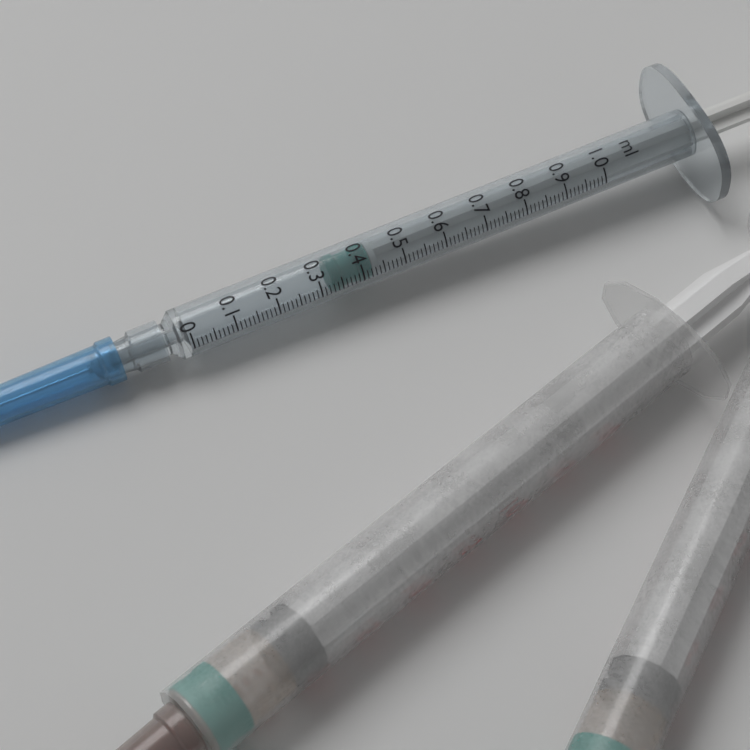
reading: 0.33 ml
